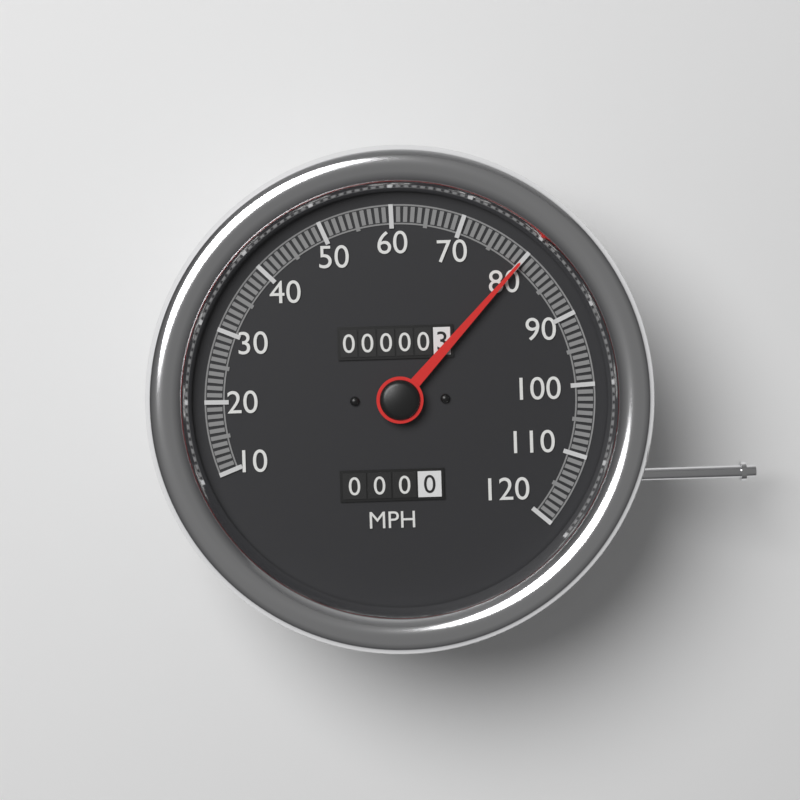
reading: 80 MPH
